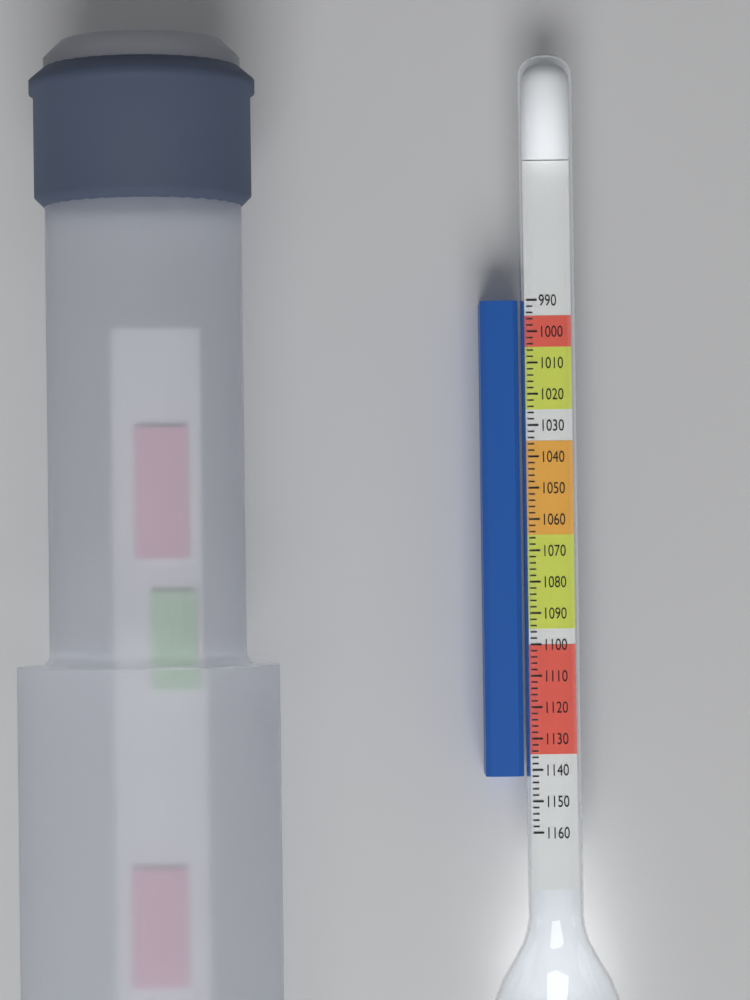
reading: 1142 (no unit)
